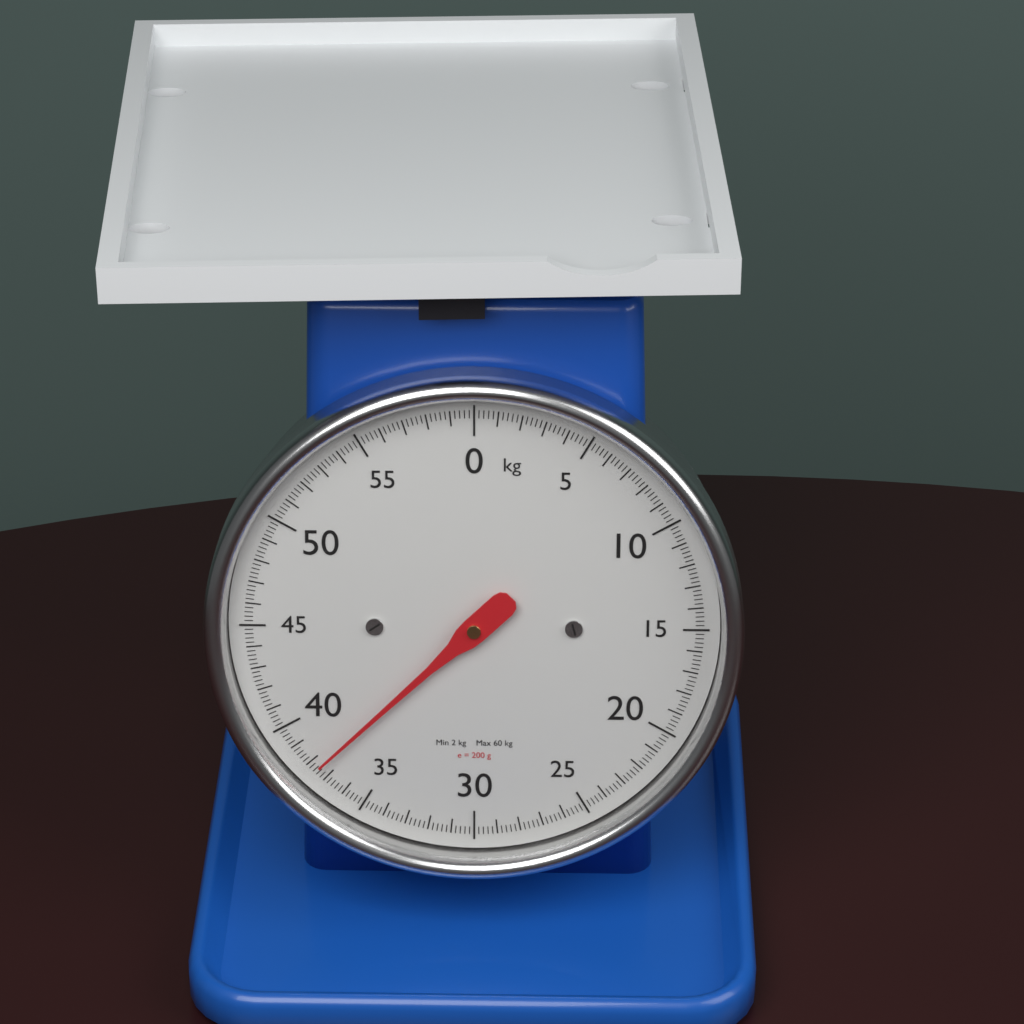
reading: 37.6 kg
